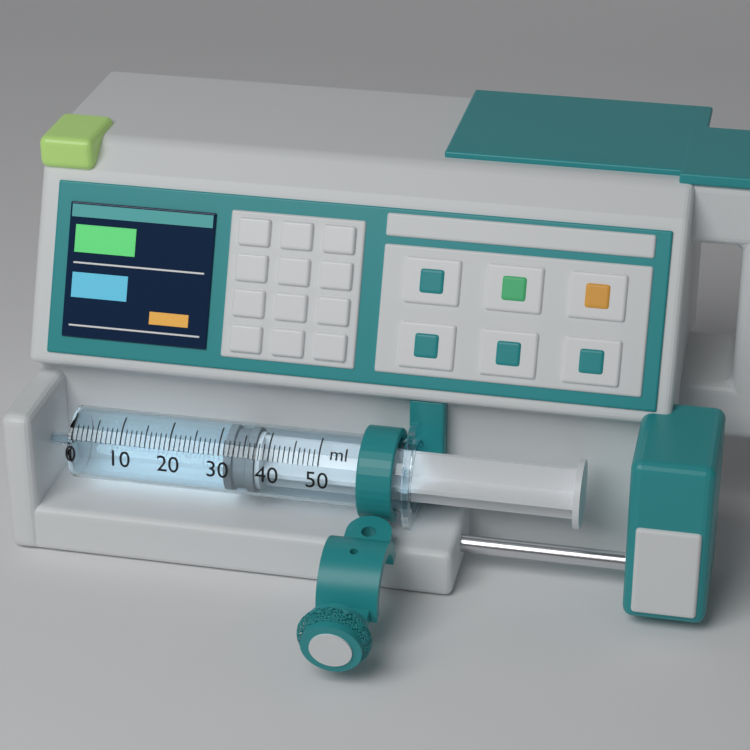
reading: 31 ml
